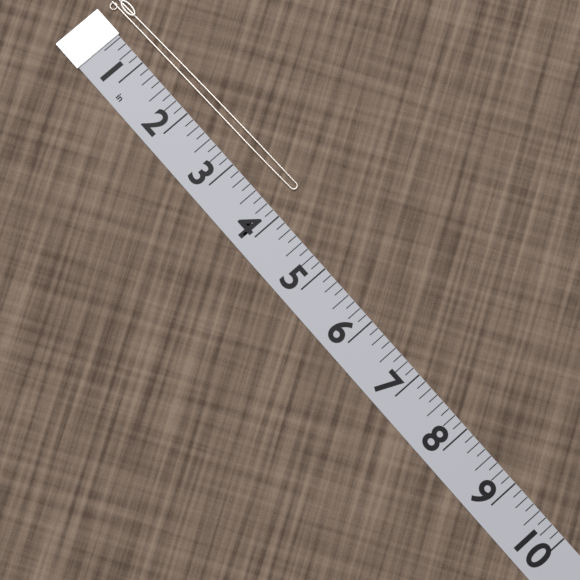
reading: 3.875 in
